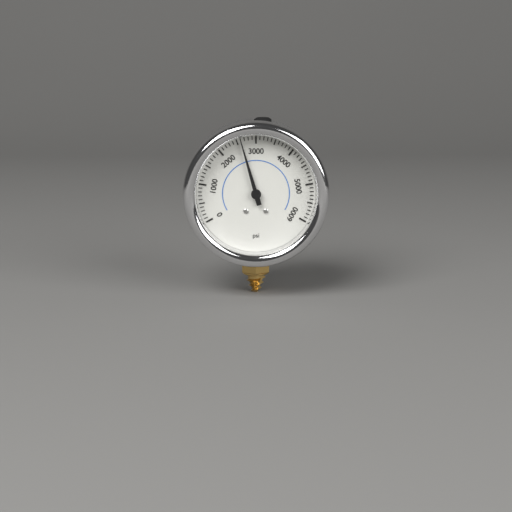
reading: 2600 psi
